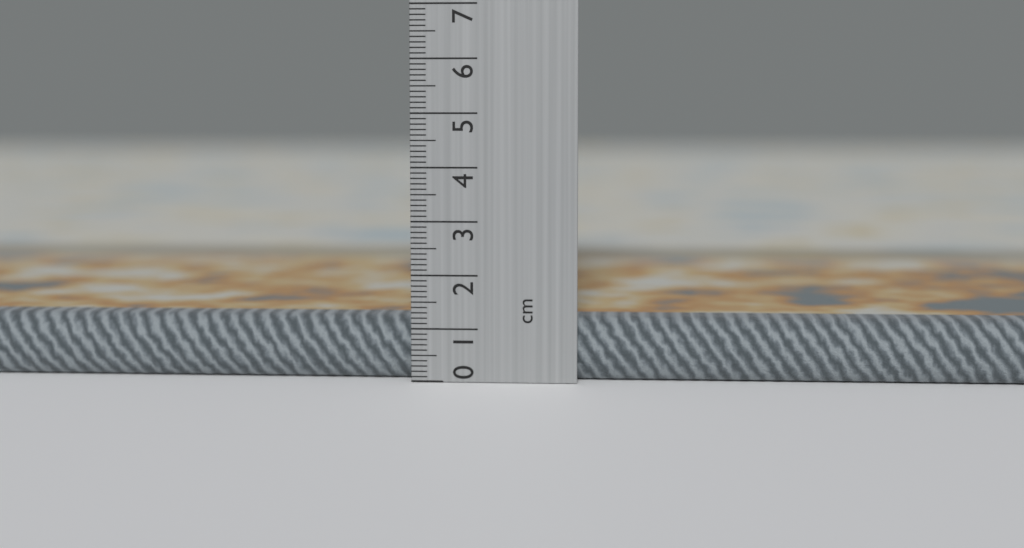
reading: 1.2 cm
